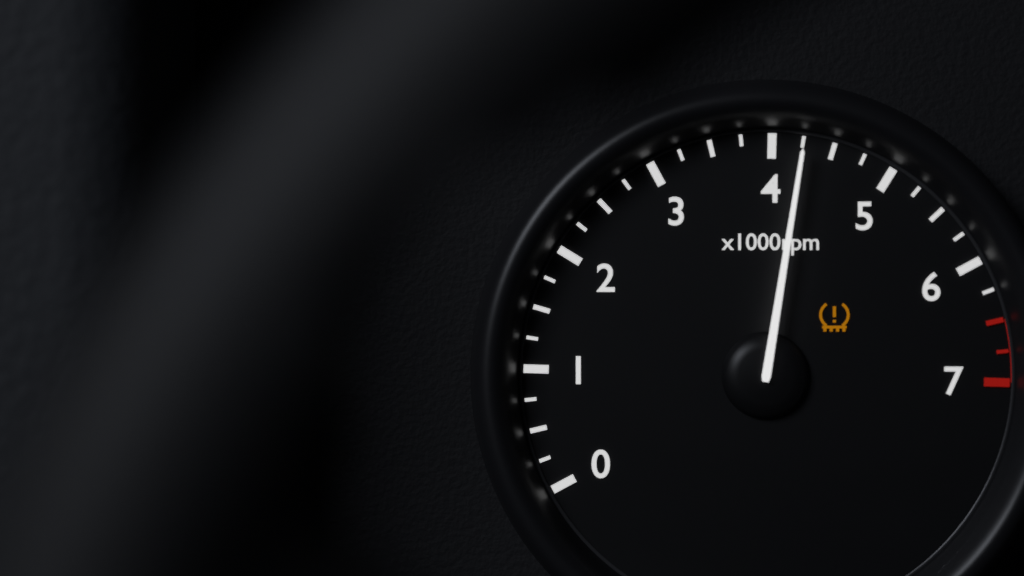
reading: 4250 rpm
